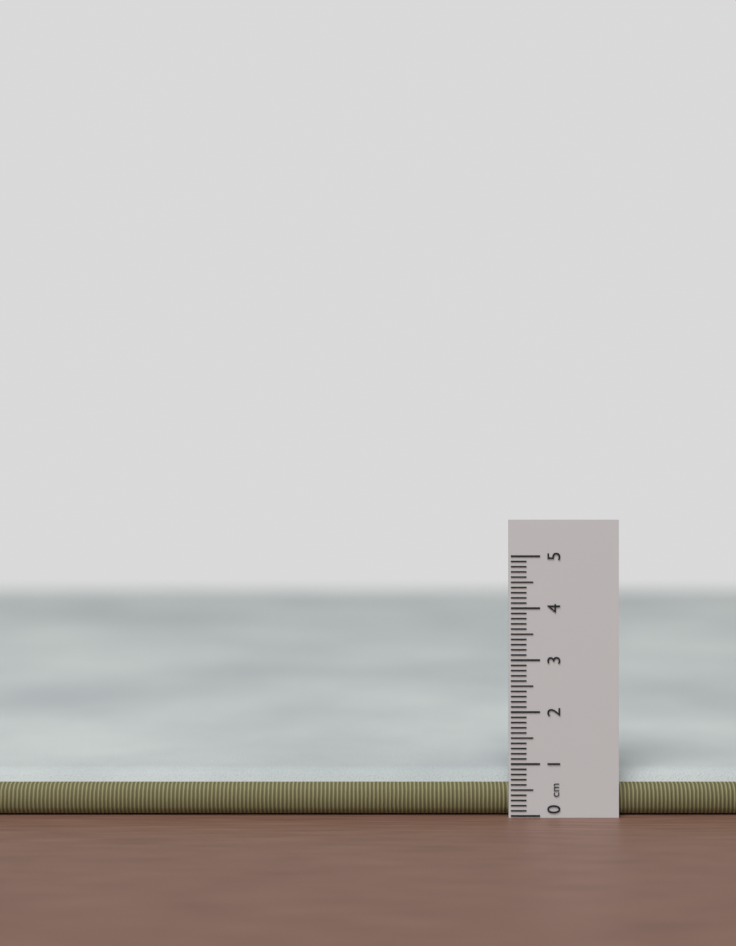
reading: 0.8 cm
